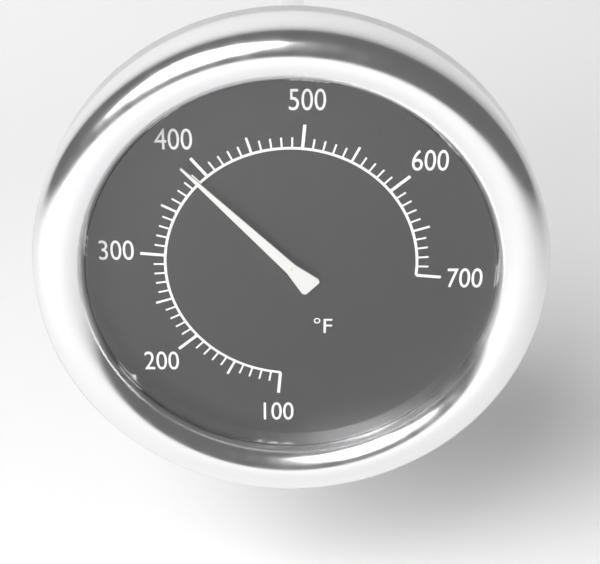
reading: 390 °F
